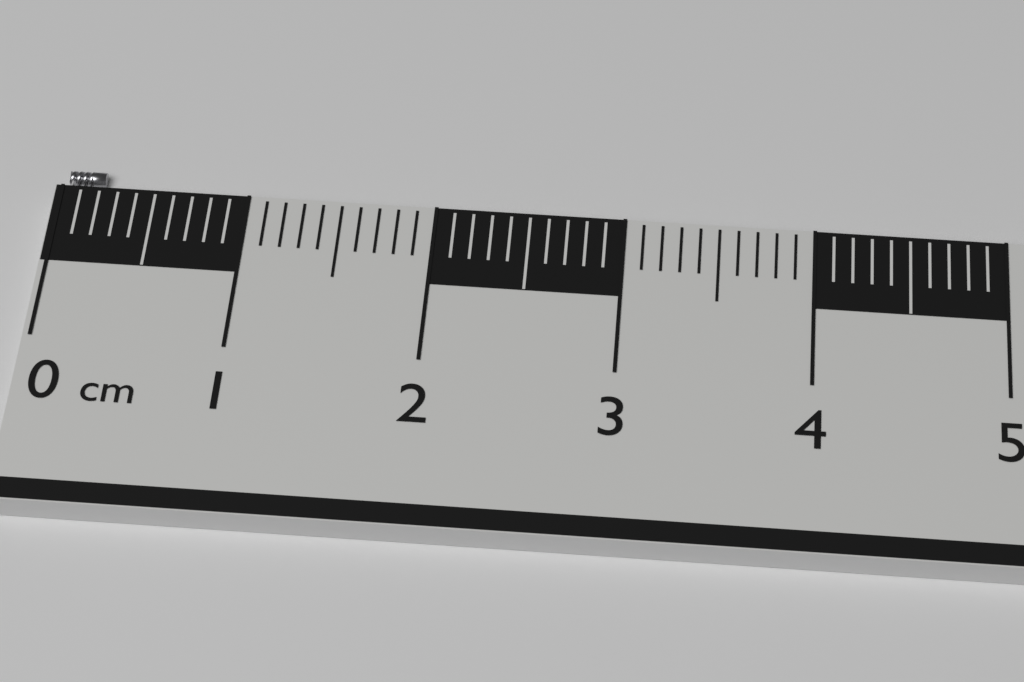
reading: 0.2 cm
